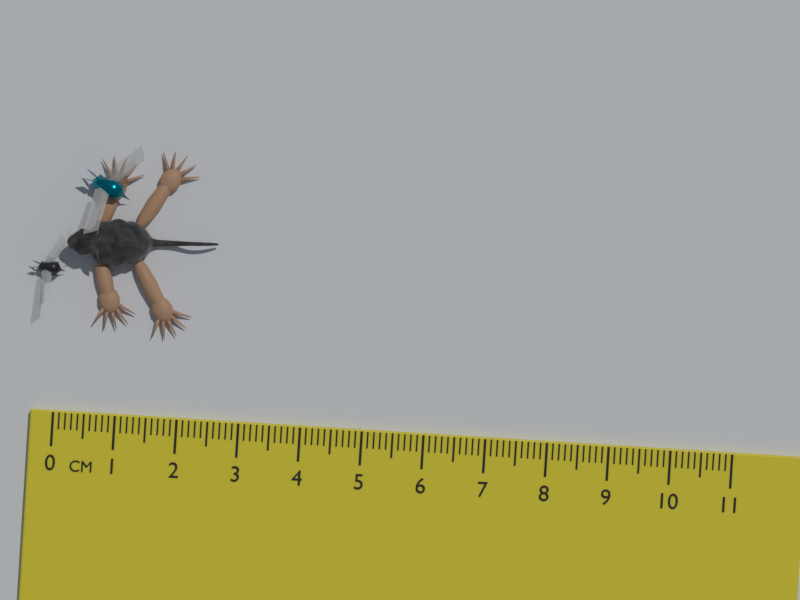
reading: 2.5 cm
